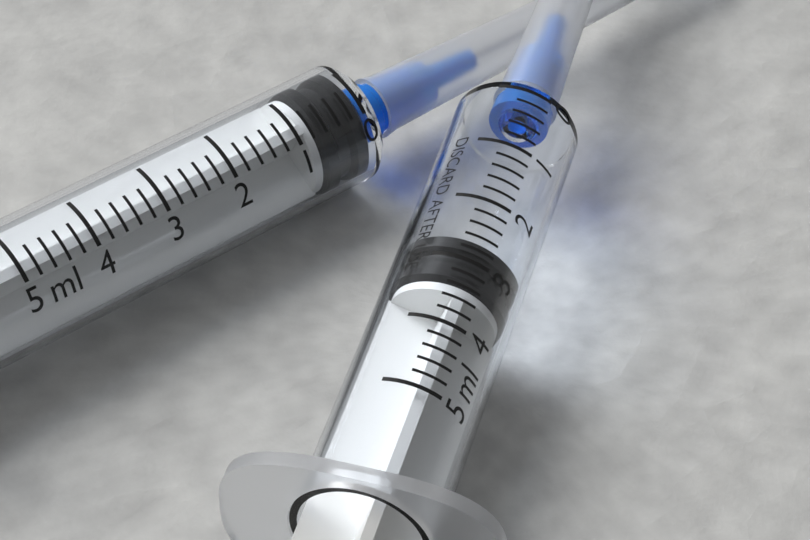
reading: 2.6 ml
